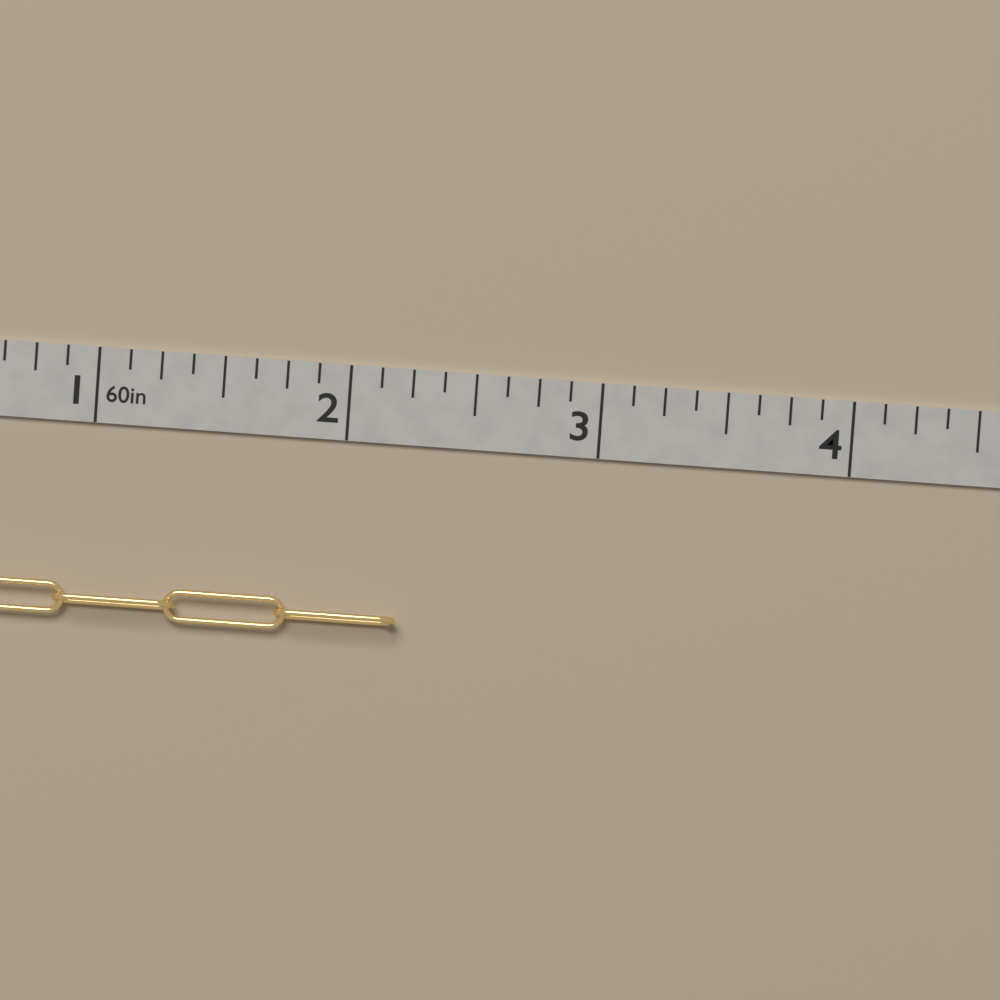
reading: 2.250 in
